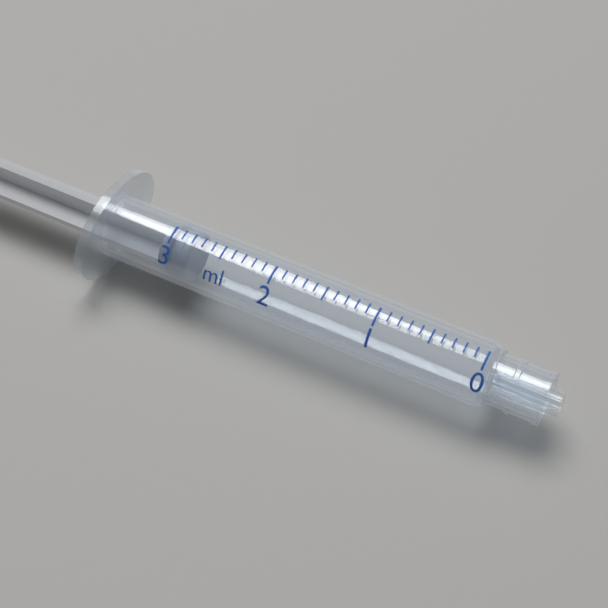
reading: 2.8 ml
